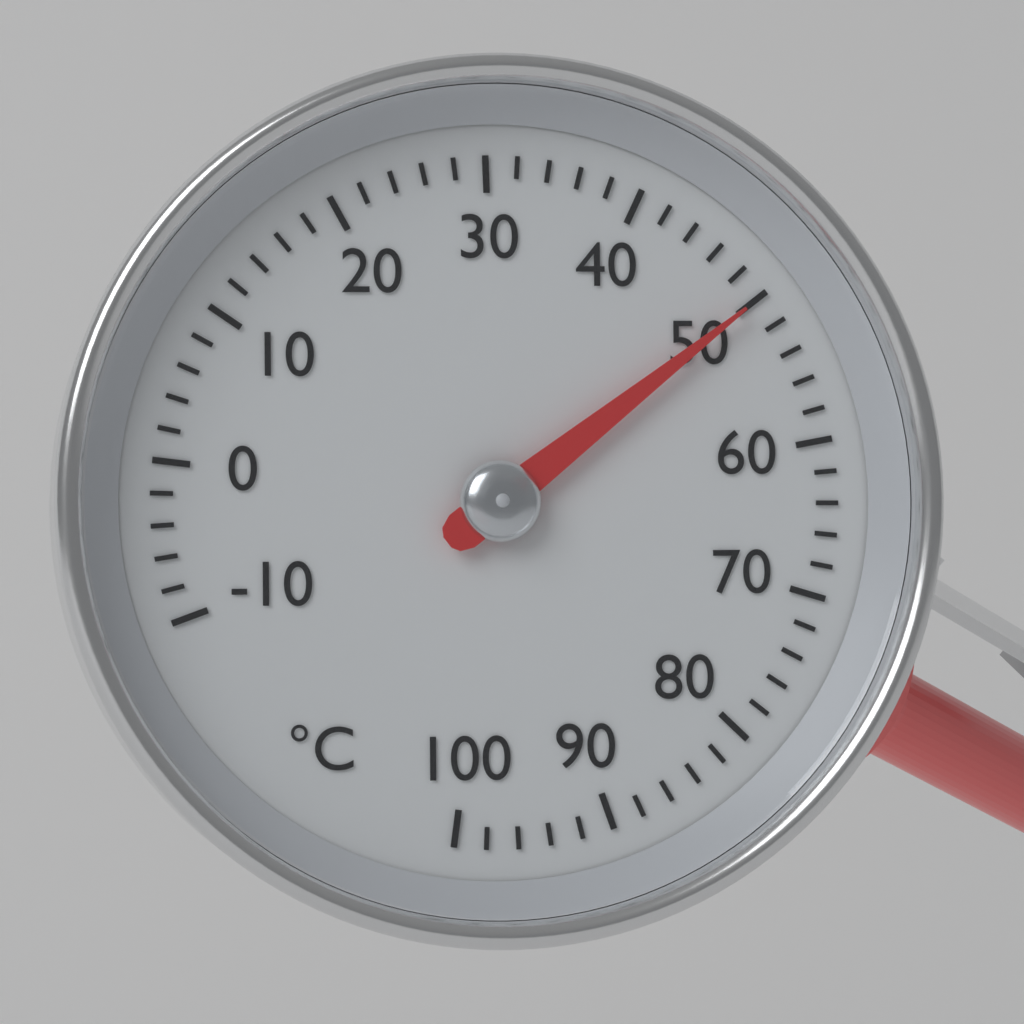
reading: 50 °C
